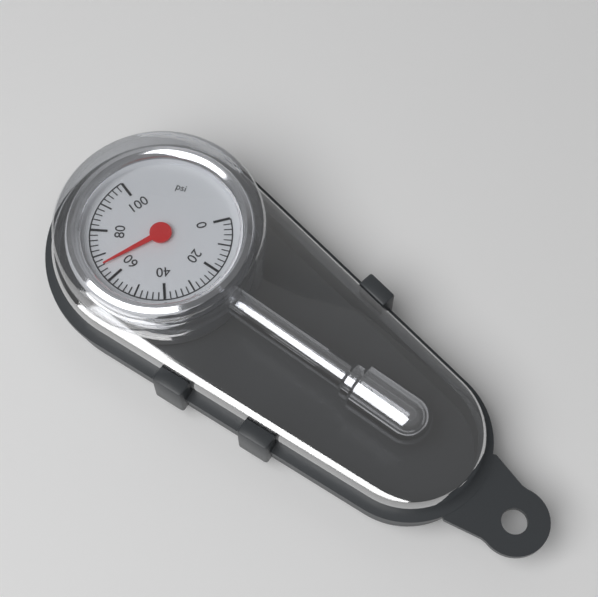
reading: 66 psi
